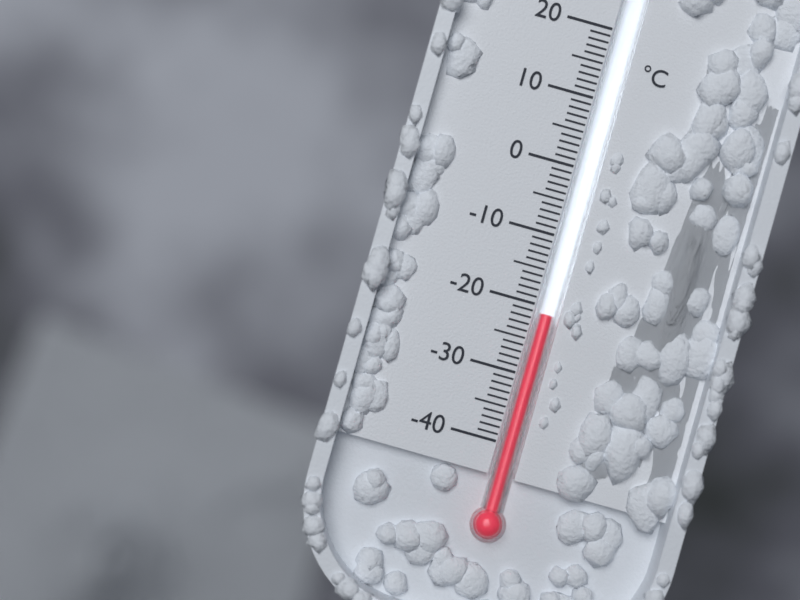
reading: -21 °C
